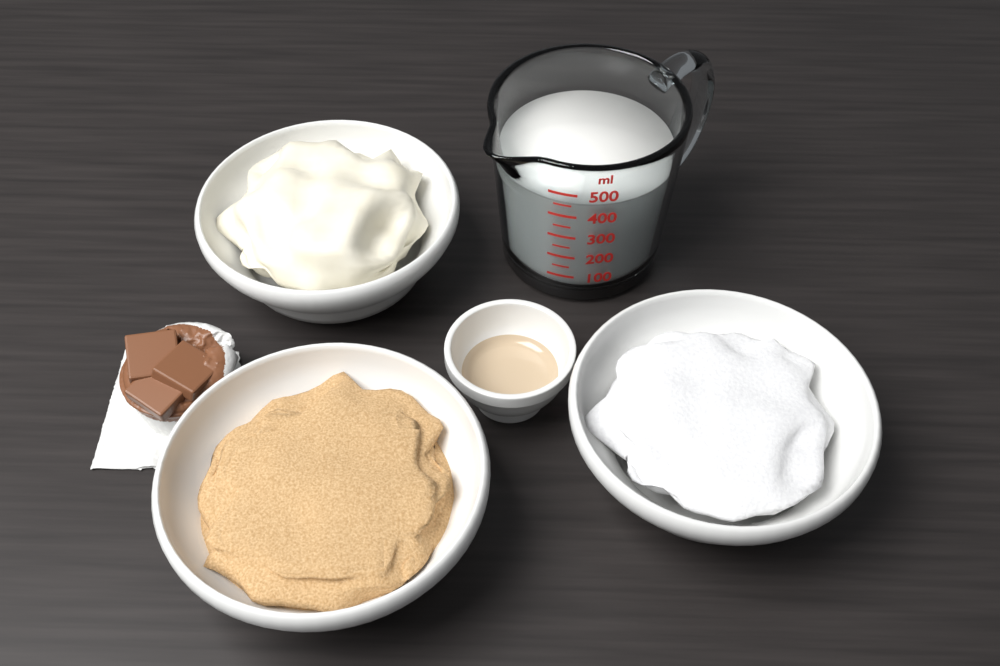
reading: 450 ml
